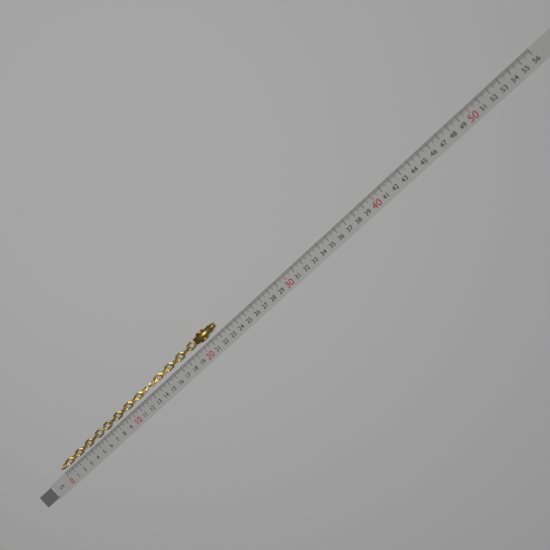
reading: 22.3 cm
